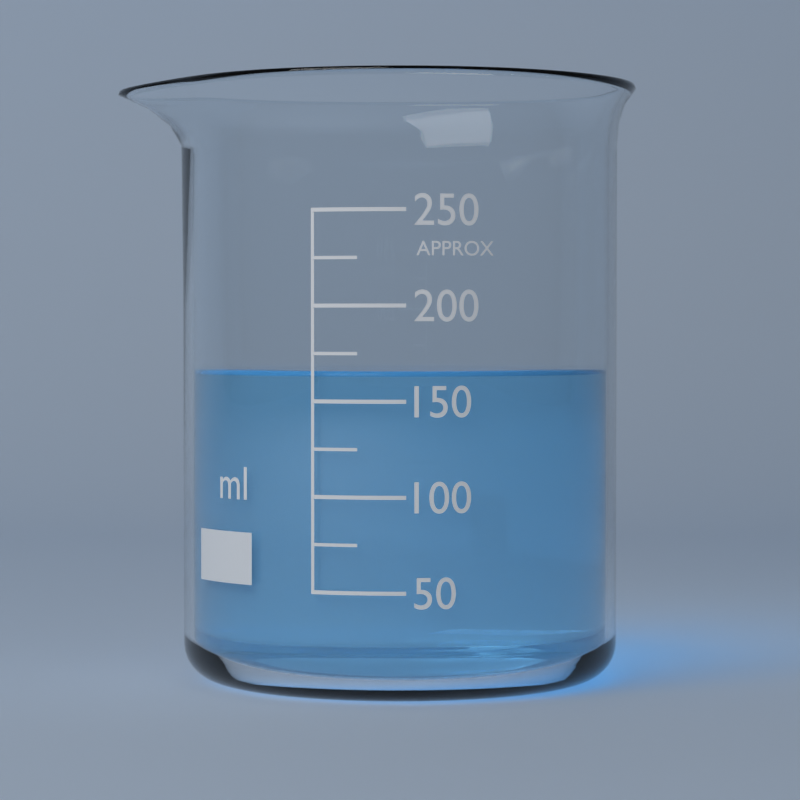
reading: 165 ml
